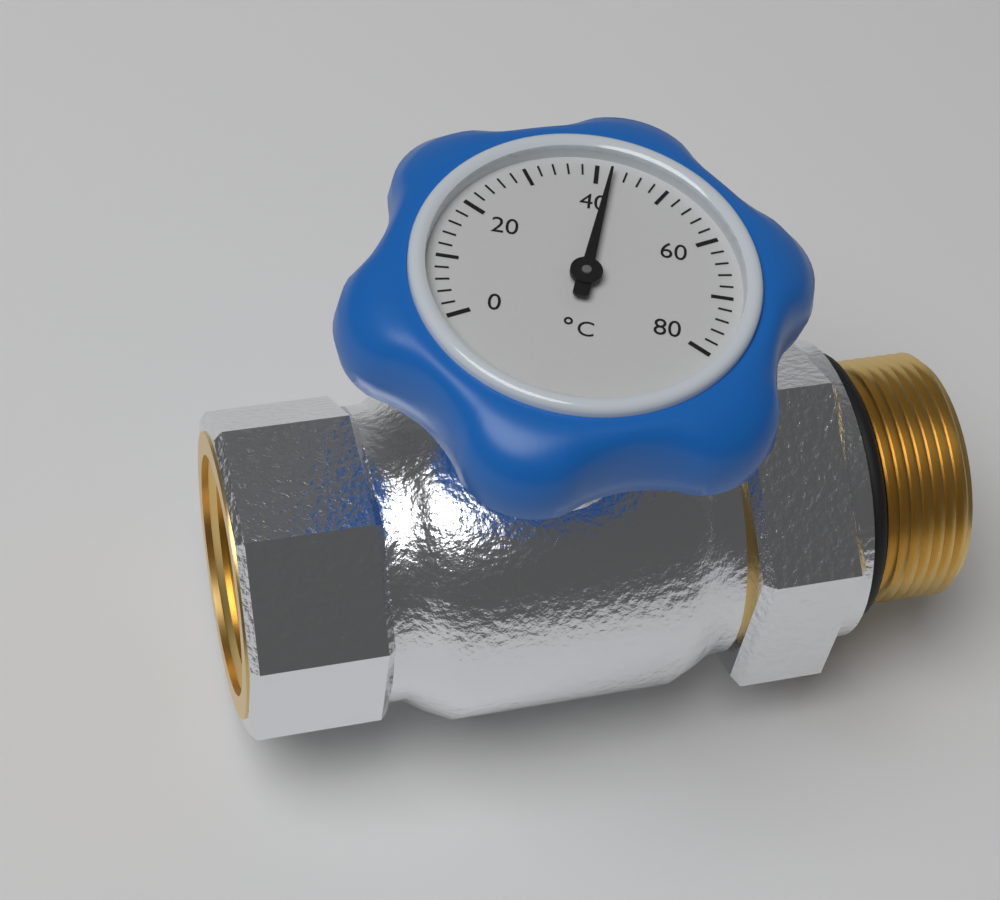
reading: 42 °C
